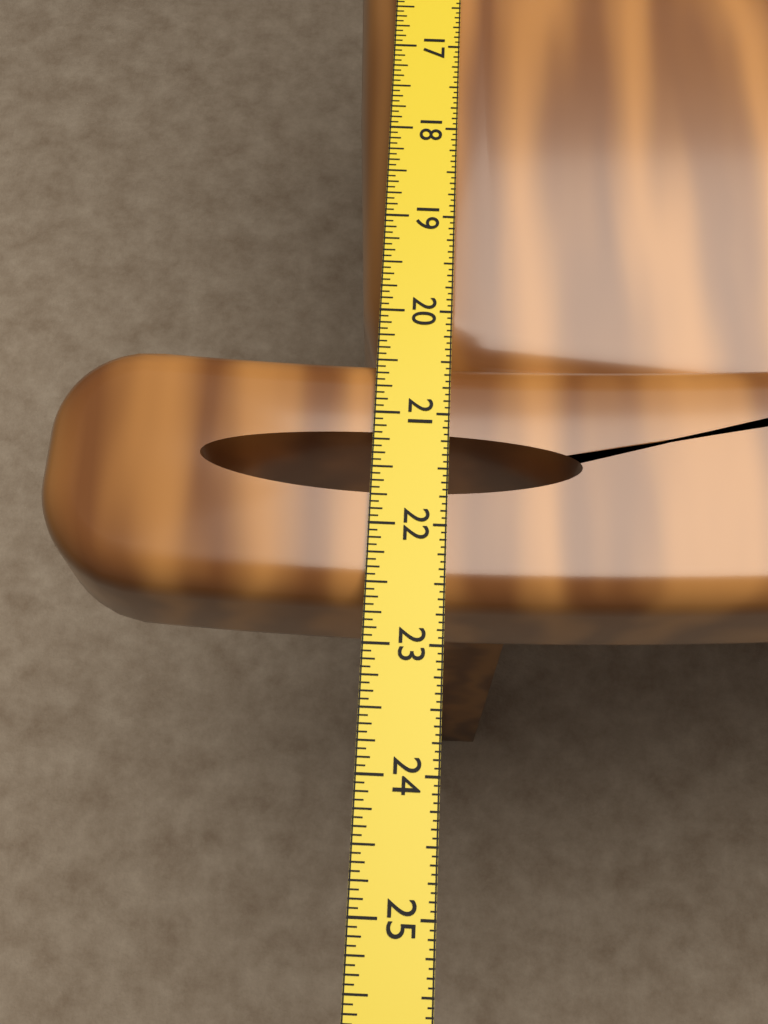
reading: 22.6250 in
